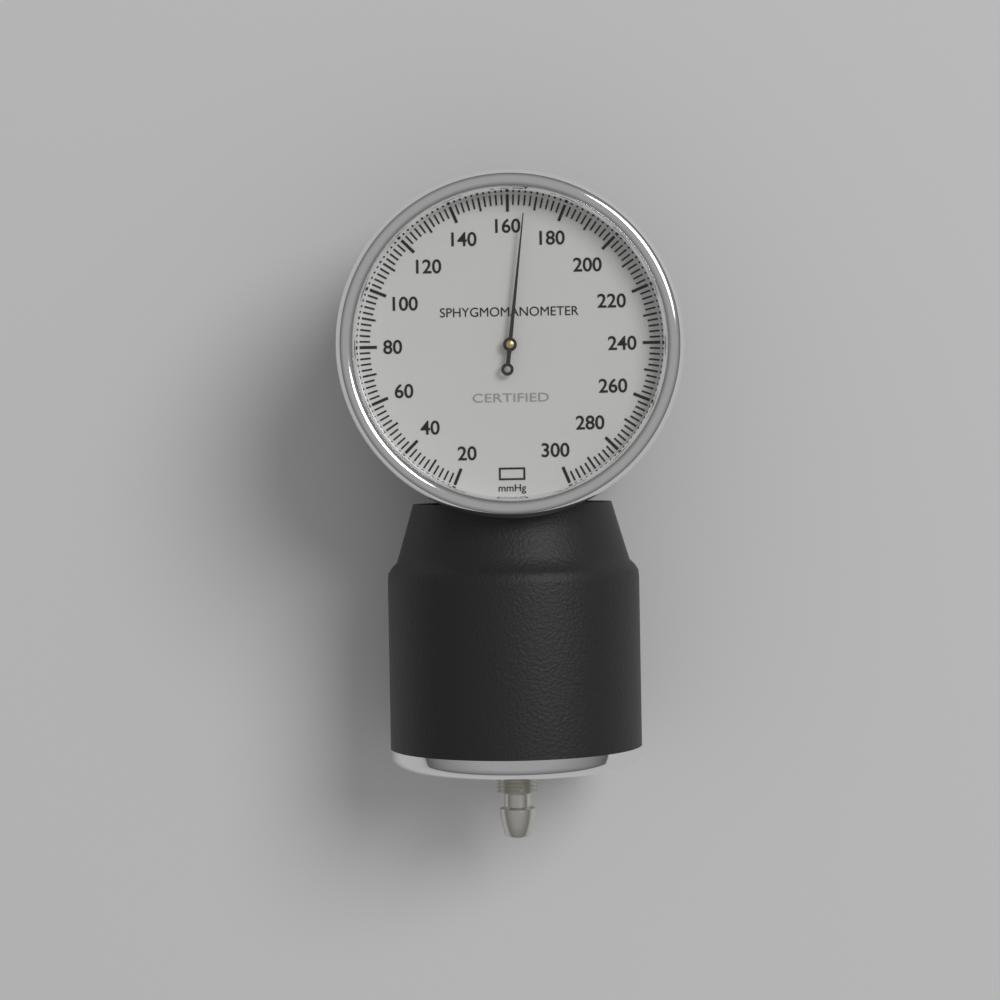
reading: 166 mmHg
